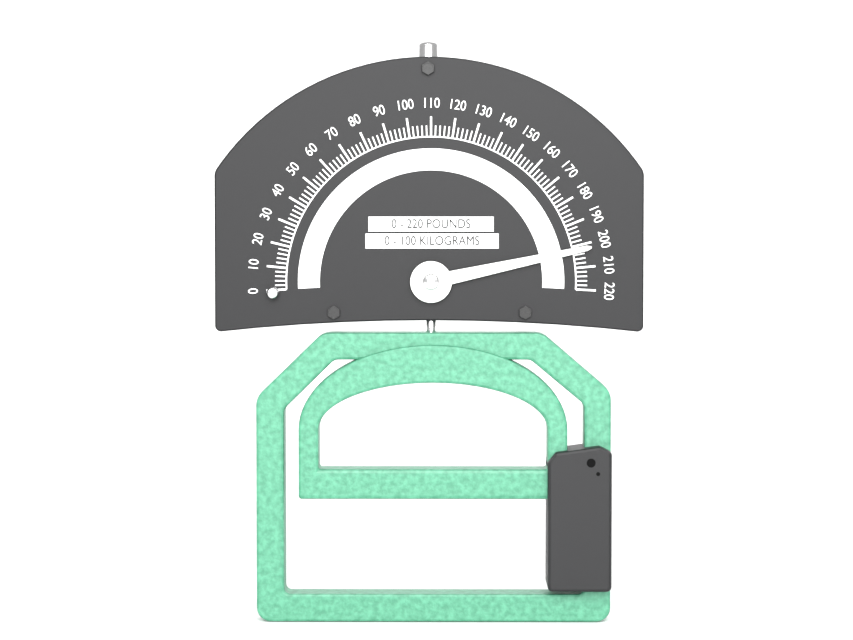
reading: 202 lb
